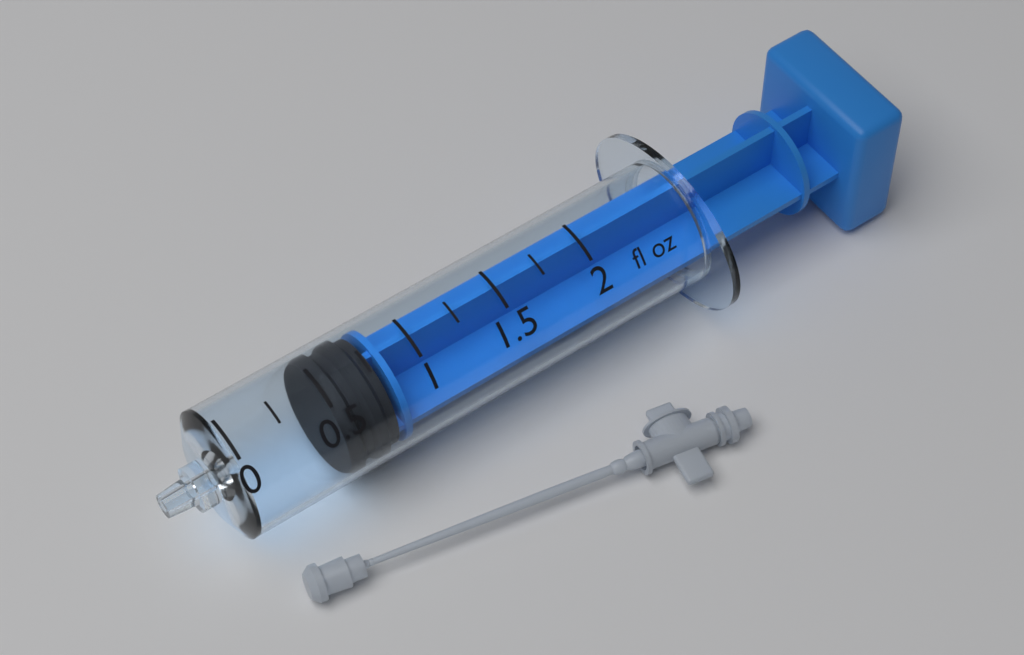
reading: 0.50 fl oz
